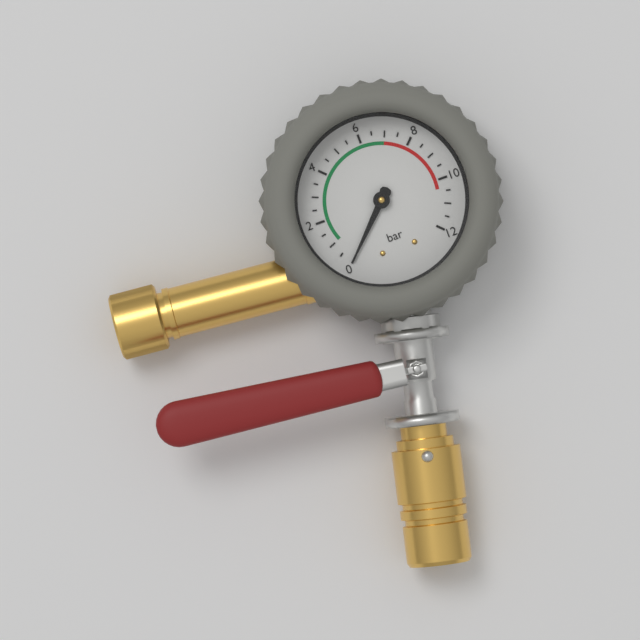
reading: 0.0 bar
